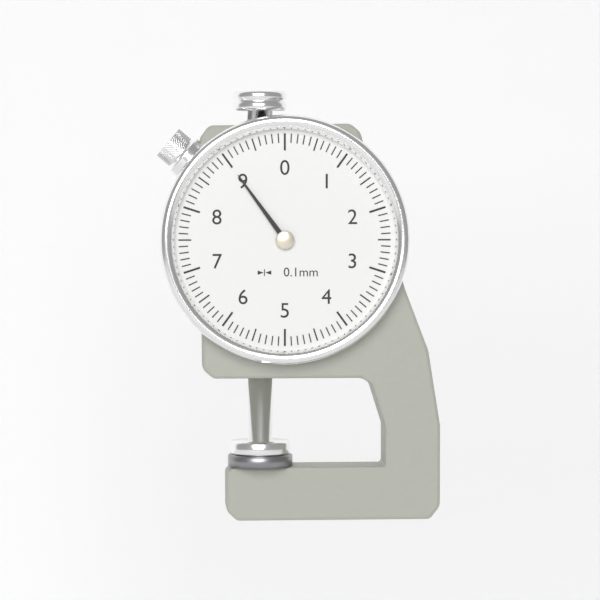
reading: 9.0 mm
